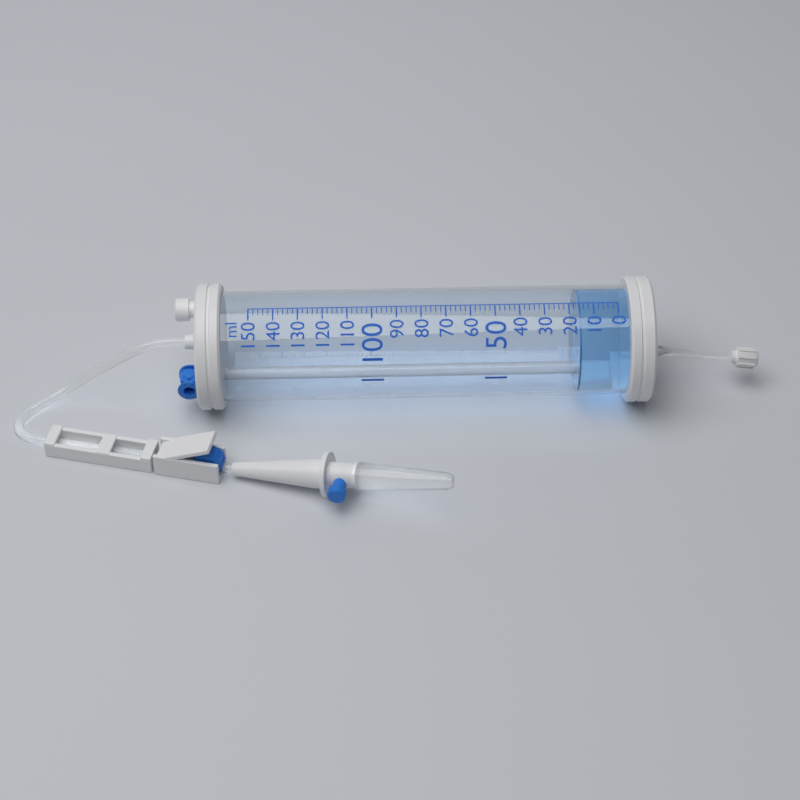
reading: 16 ml
